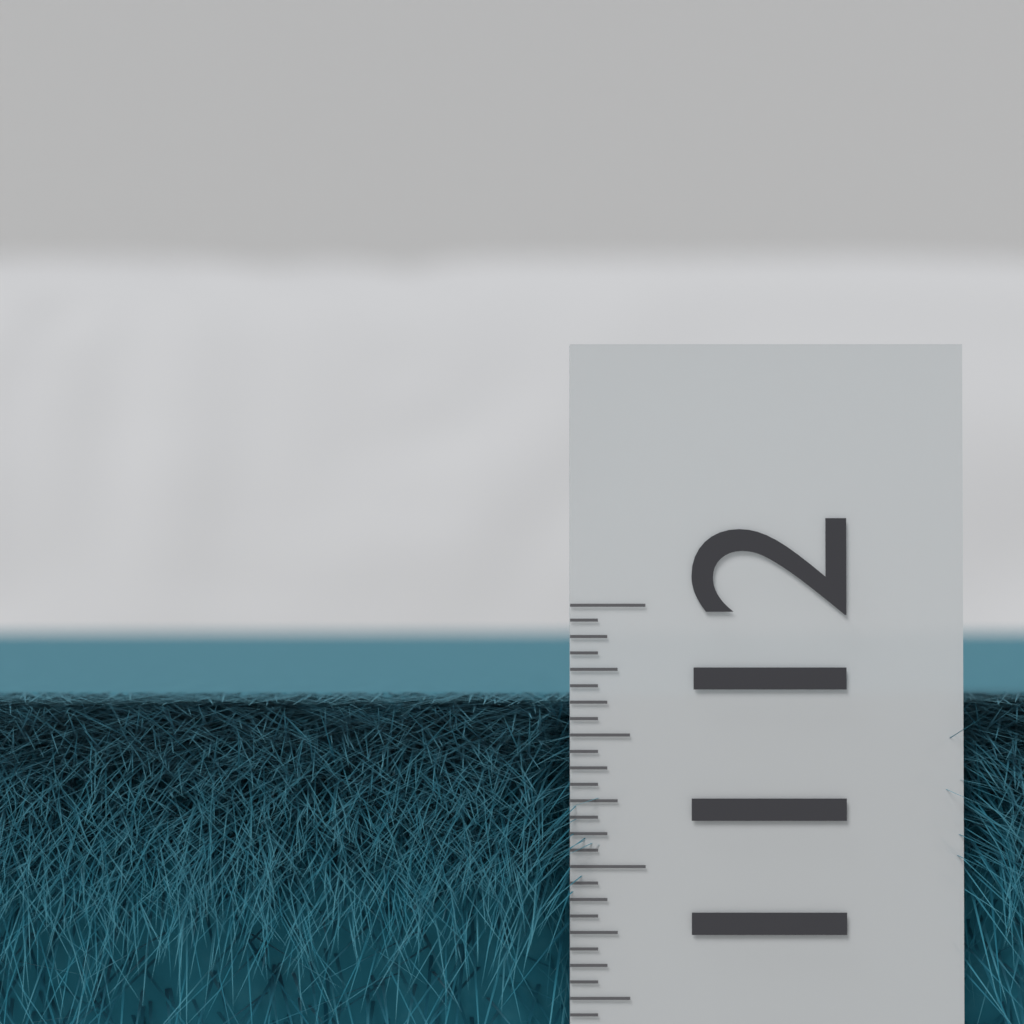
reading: 11.6250 (no unit)
